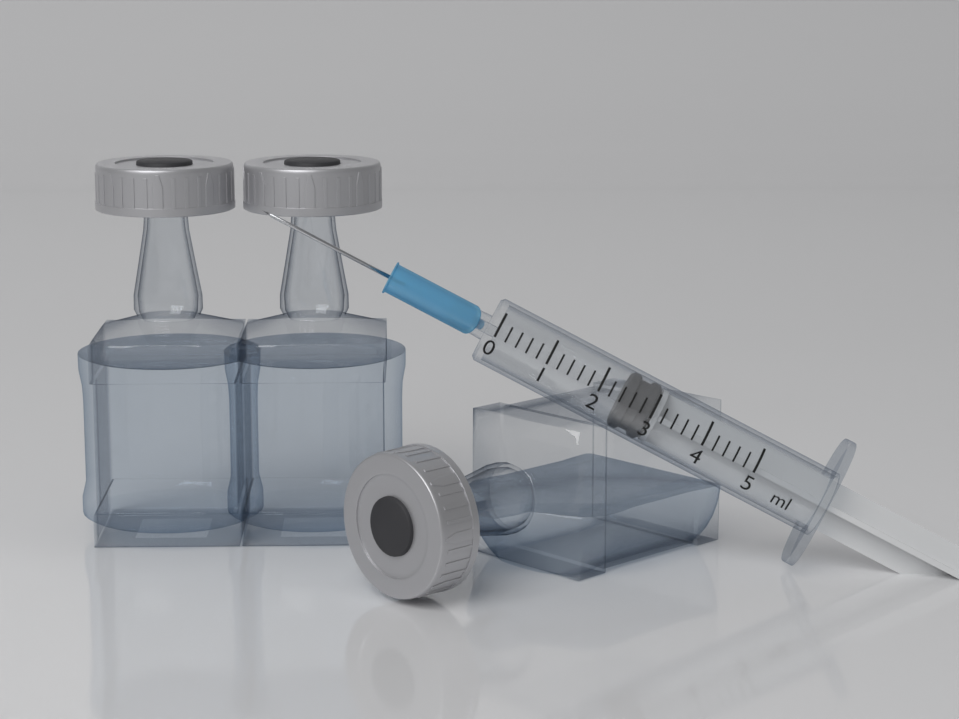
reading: 2.4 ml
